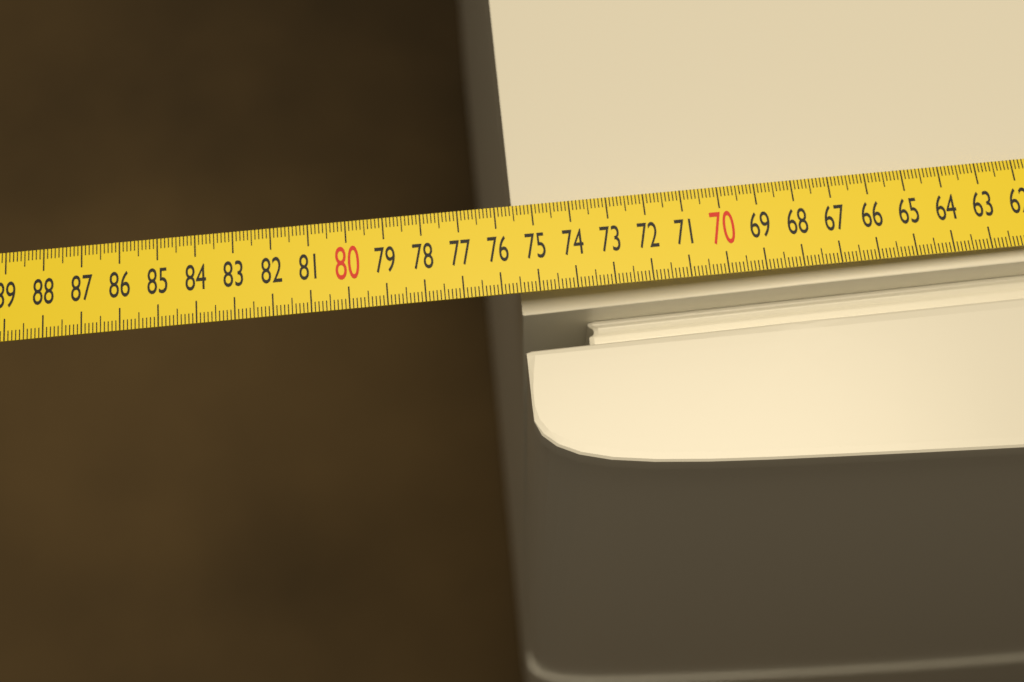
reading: 75.5 cm
